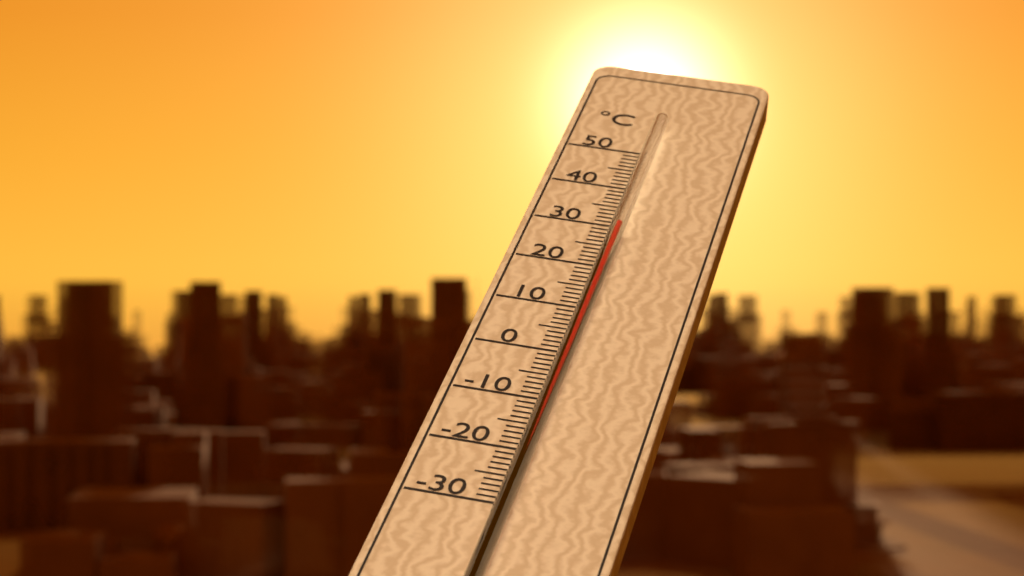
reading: 28 °C
